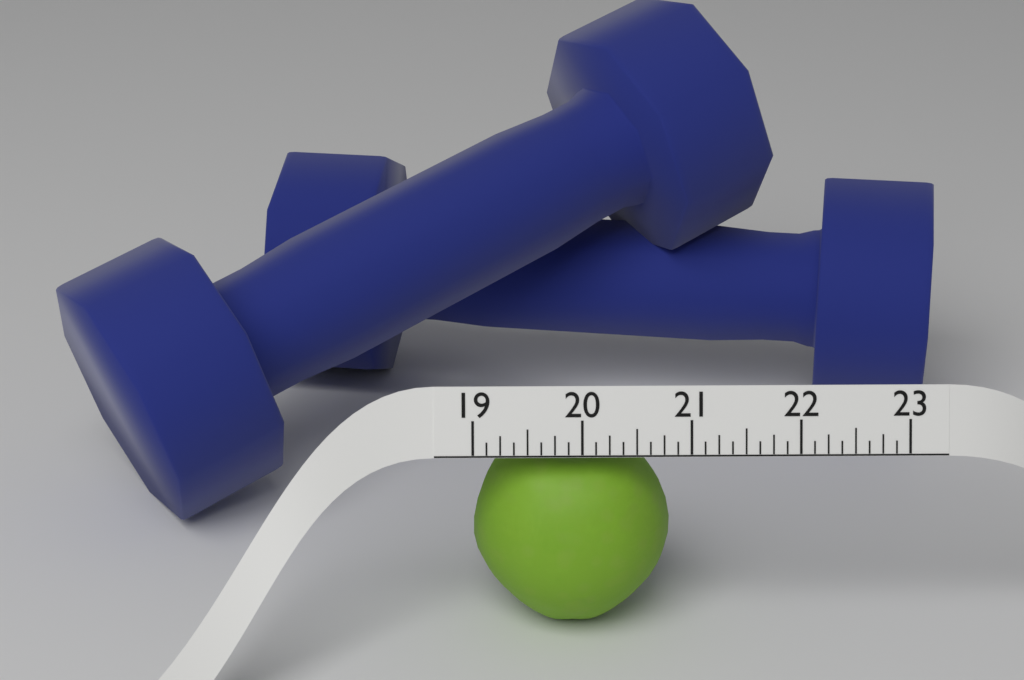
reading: 20.875 (no unit)
